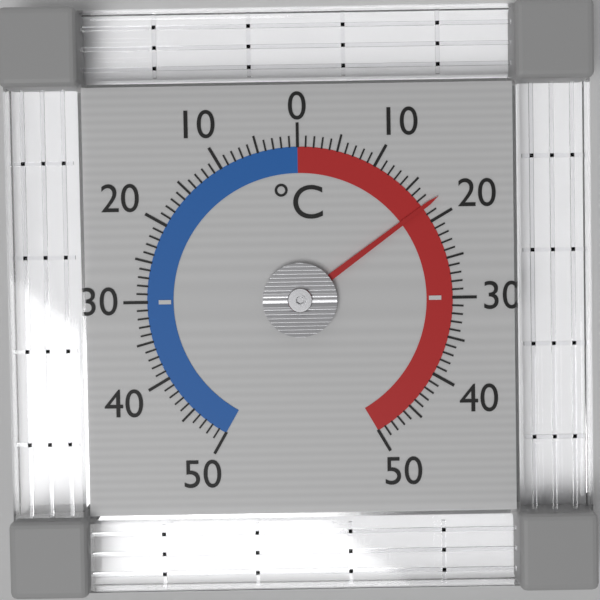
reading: 18 °C
